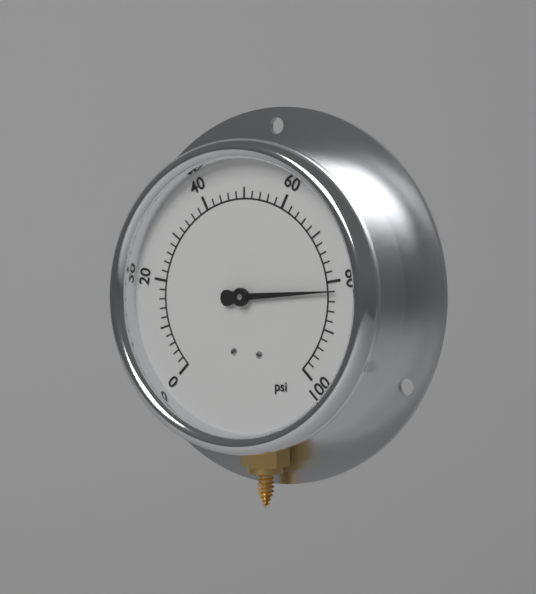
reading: 82 psi
